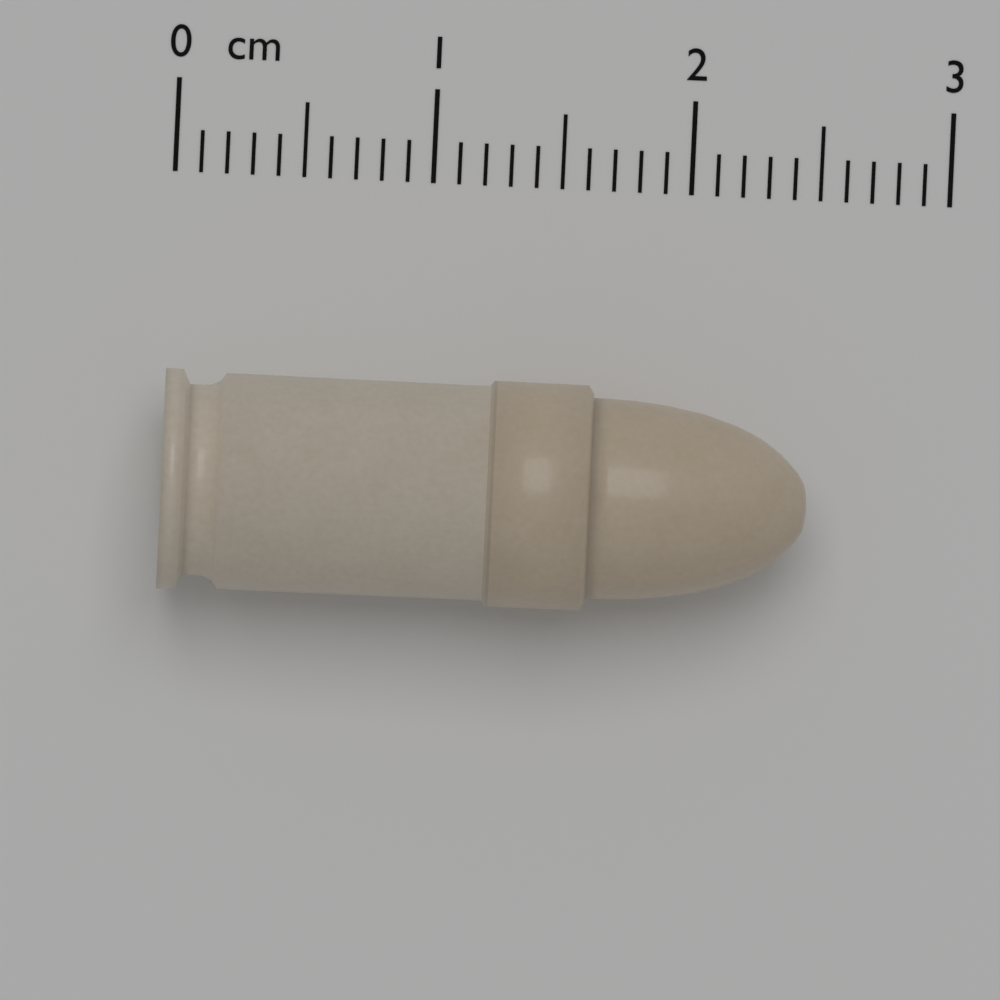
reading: 2.5 cm
